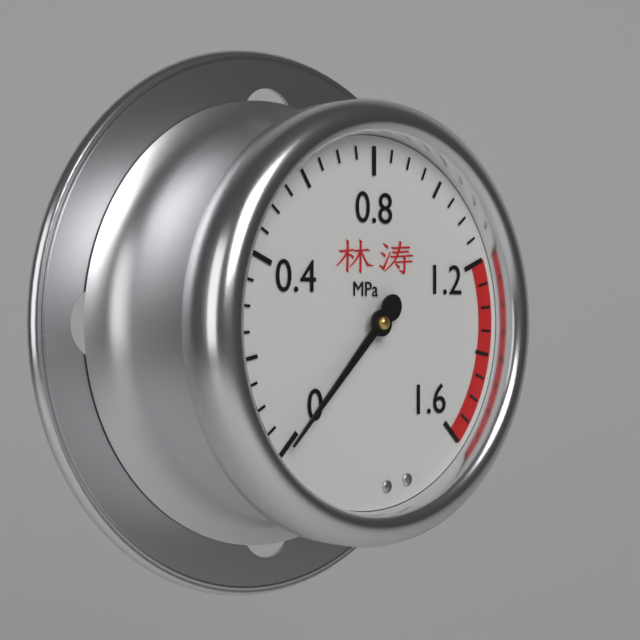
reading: 0.00 MPa
